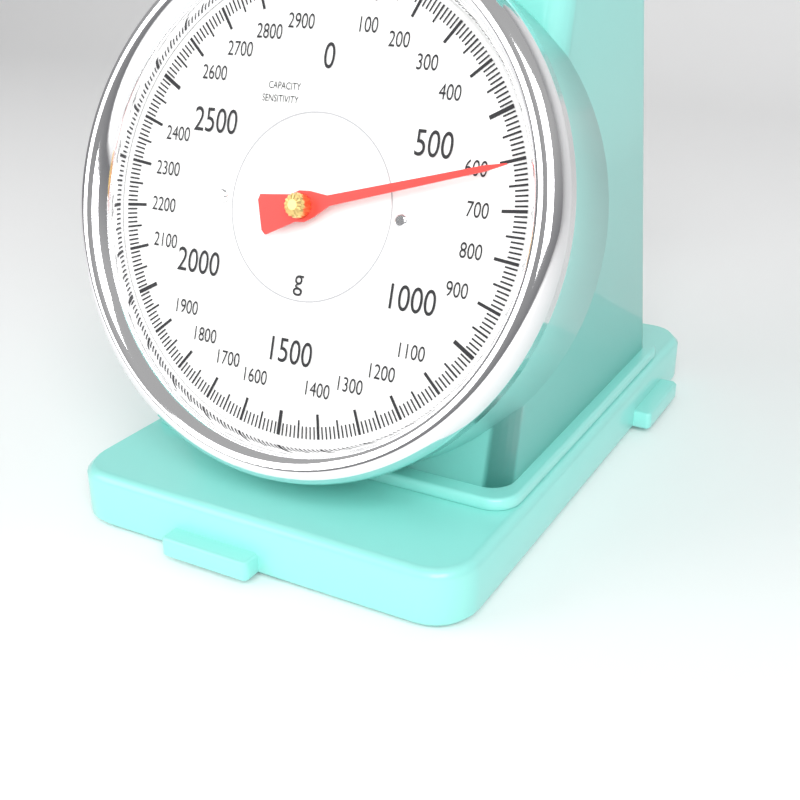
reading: 610 g
